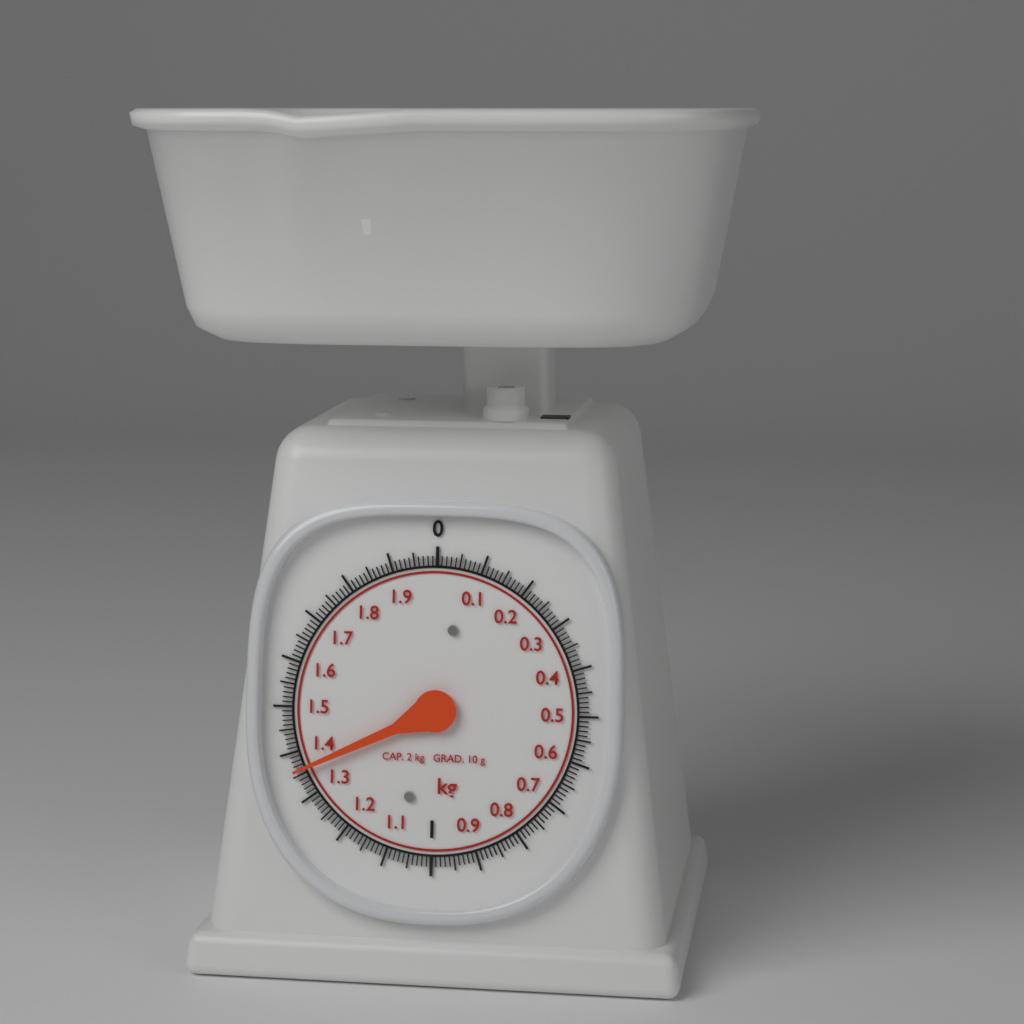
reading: 1.36 kg
